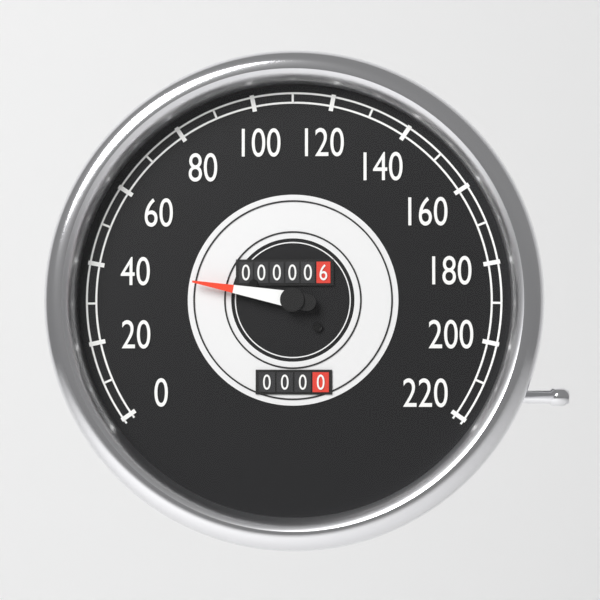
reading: 40 (no unit)
